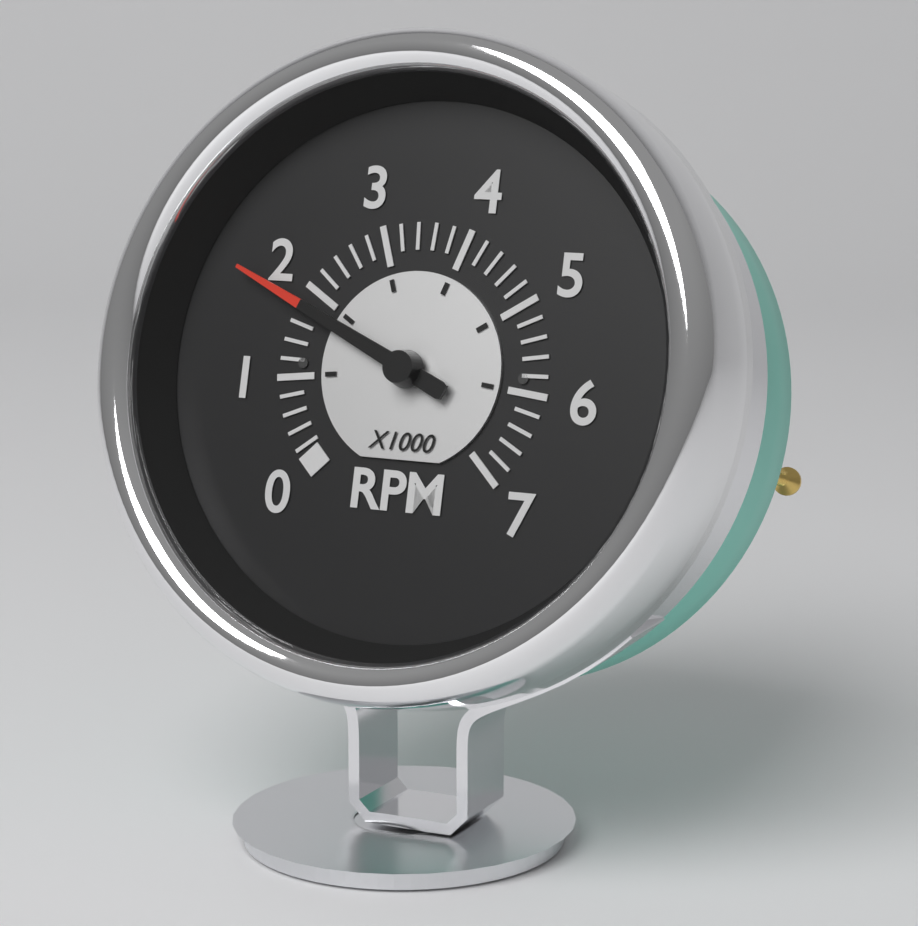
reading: 1800 RPM
